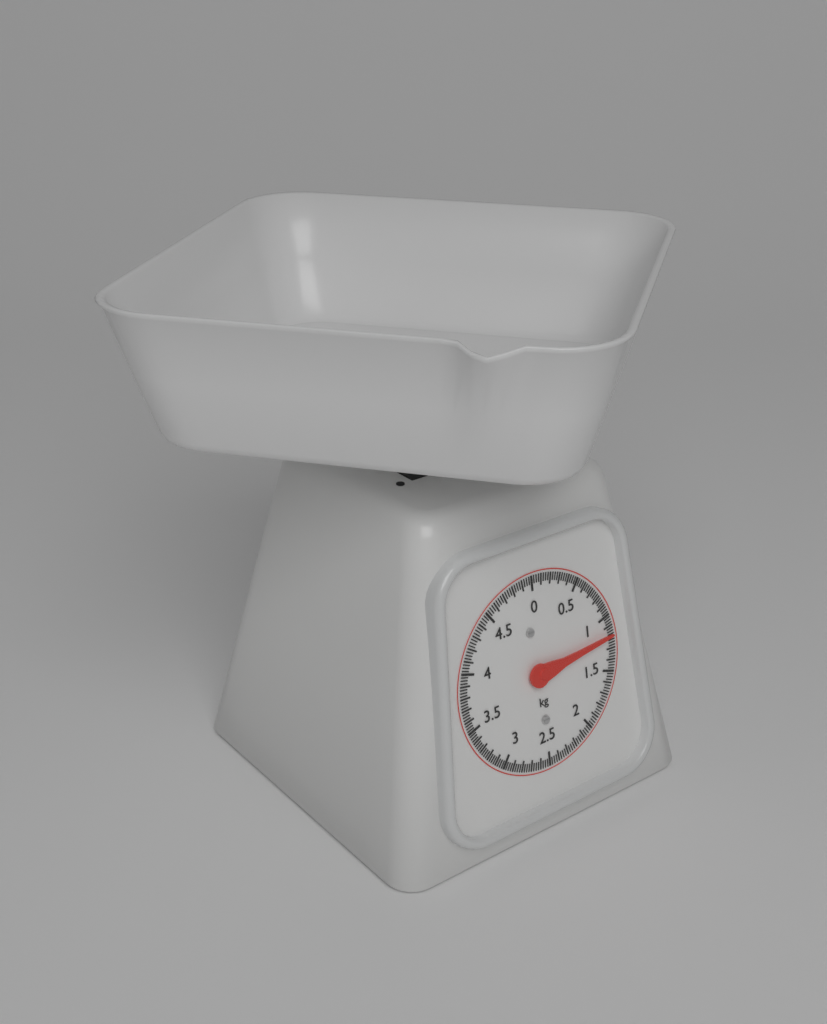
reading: 1.175 kg
